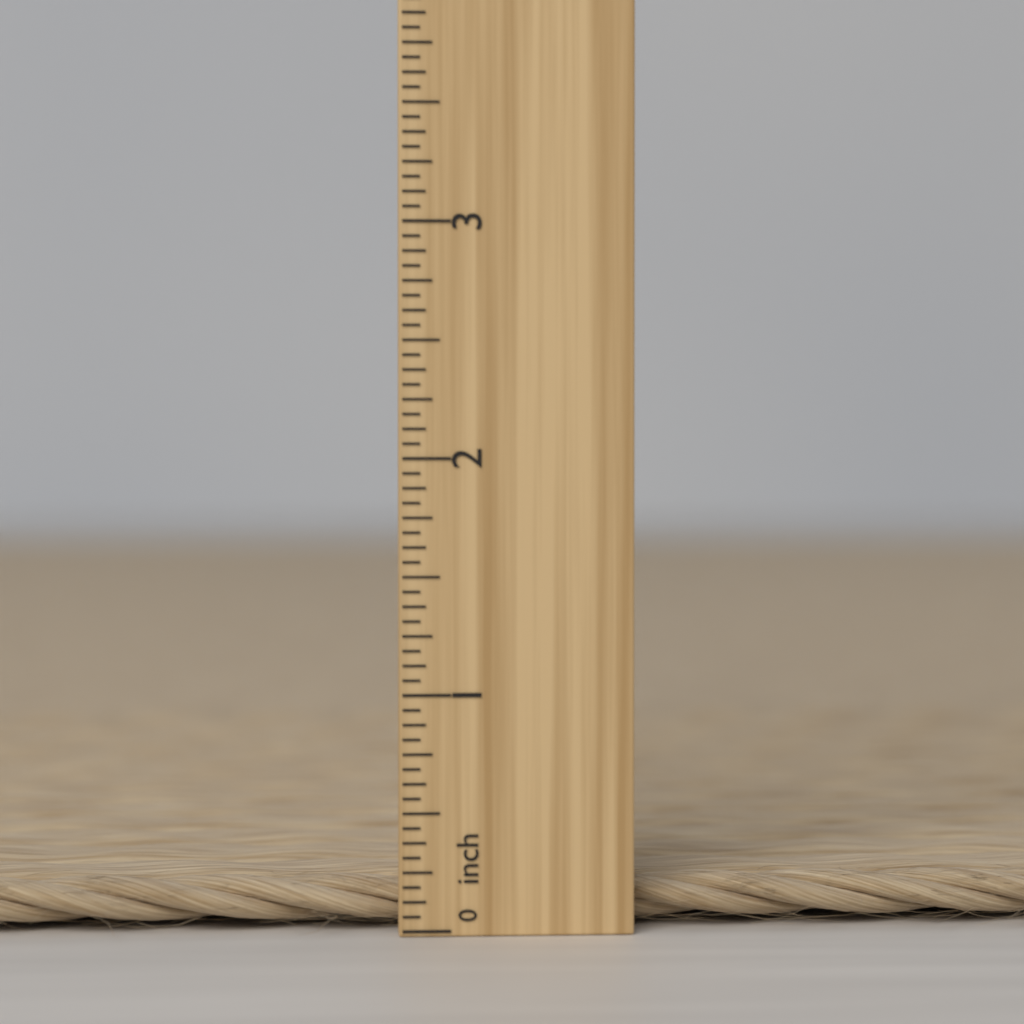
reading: 0.1875 inch
